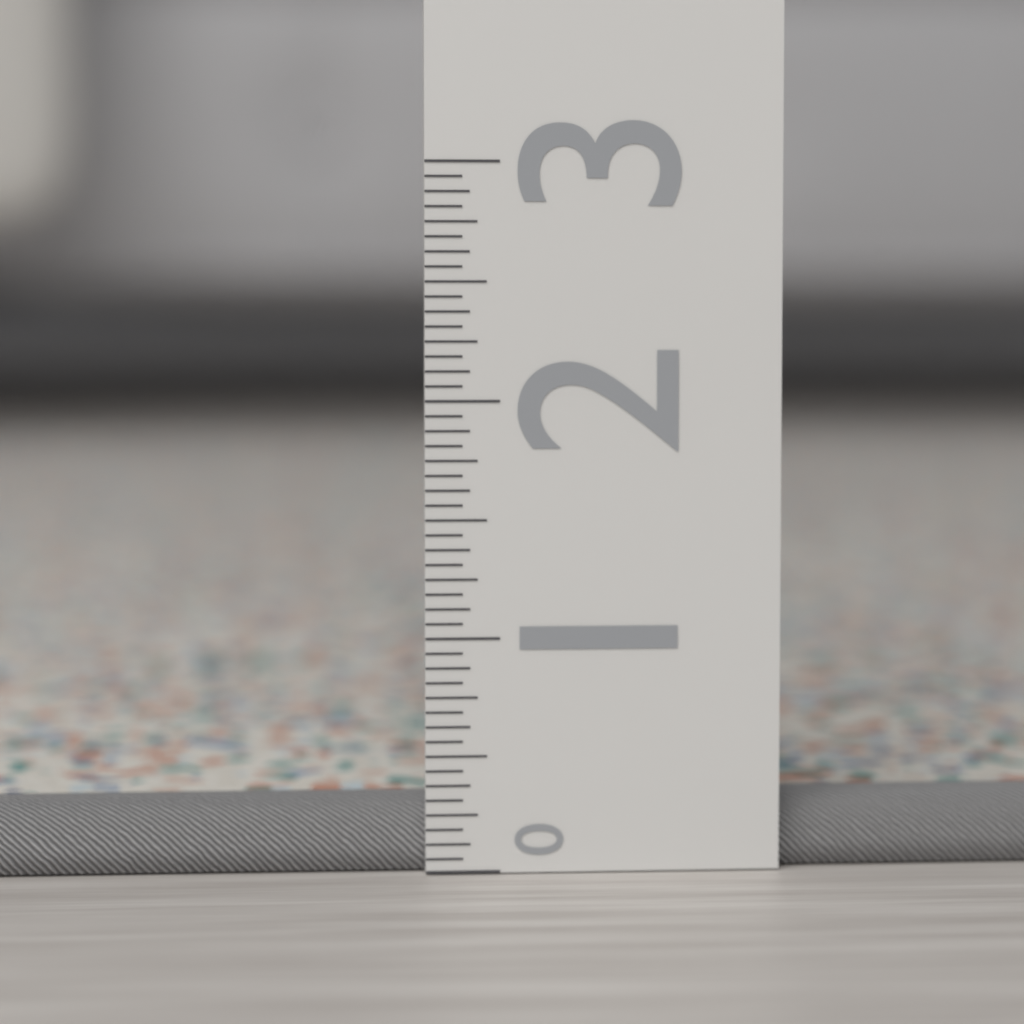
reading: 0.3125 (no unit)
